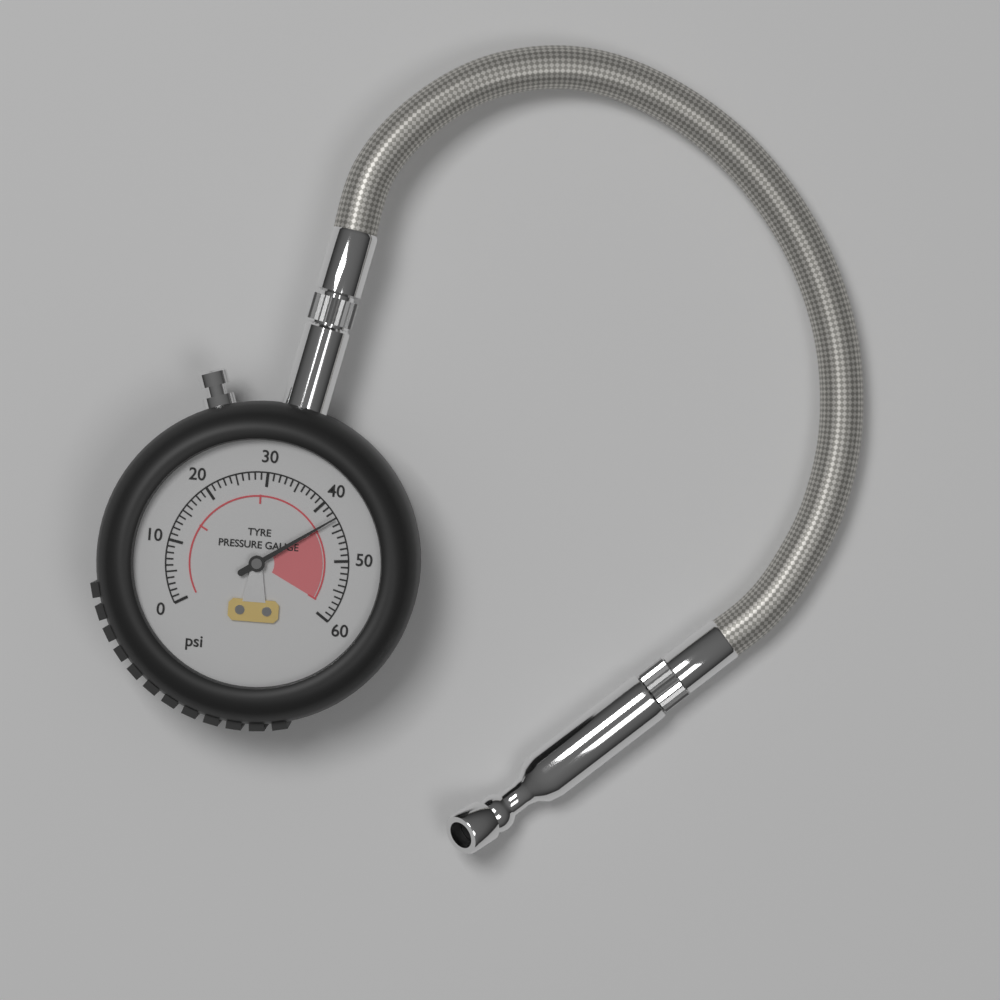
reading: 43 psi
